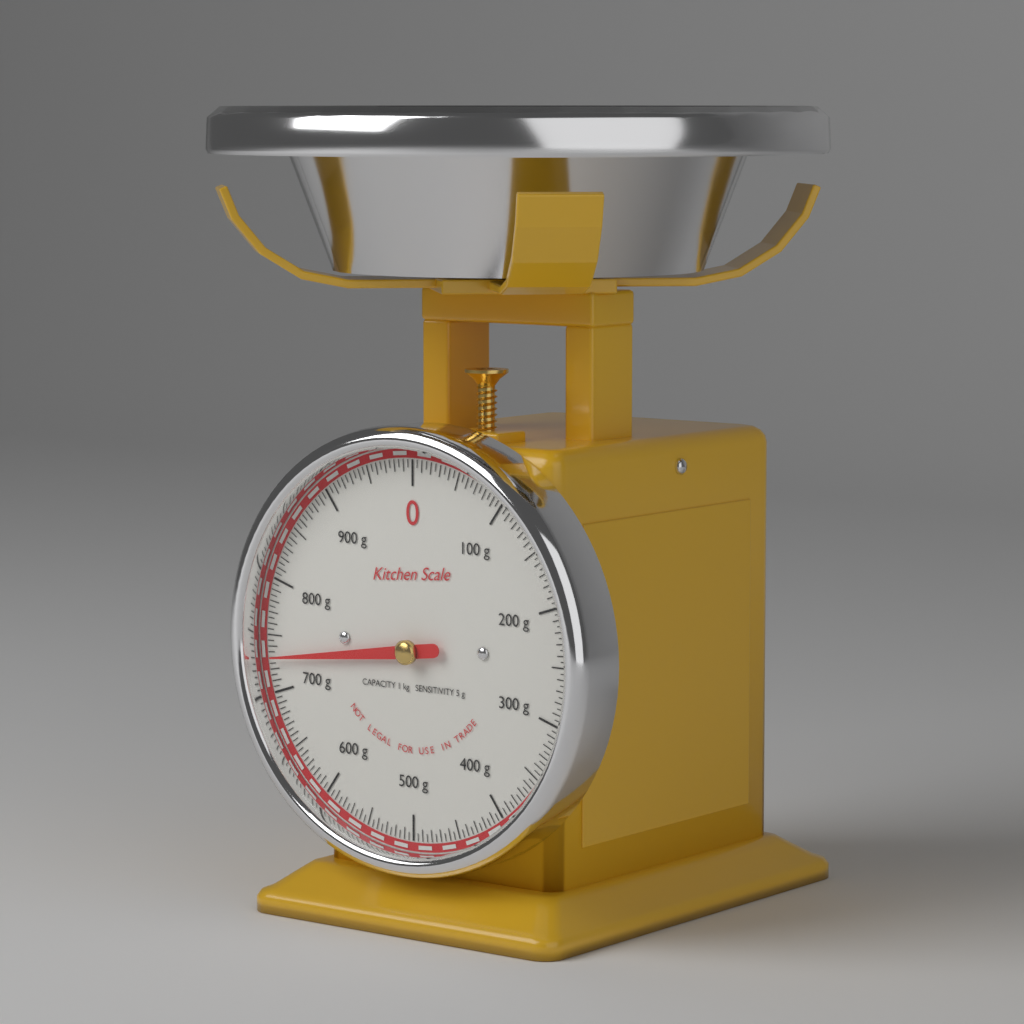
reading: 730 g
